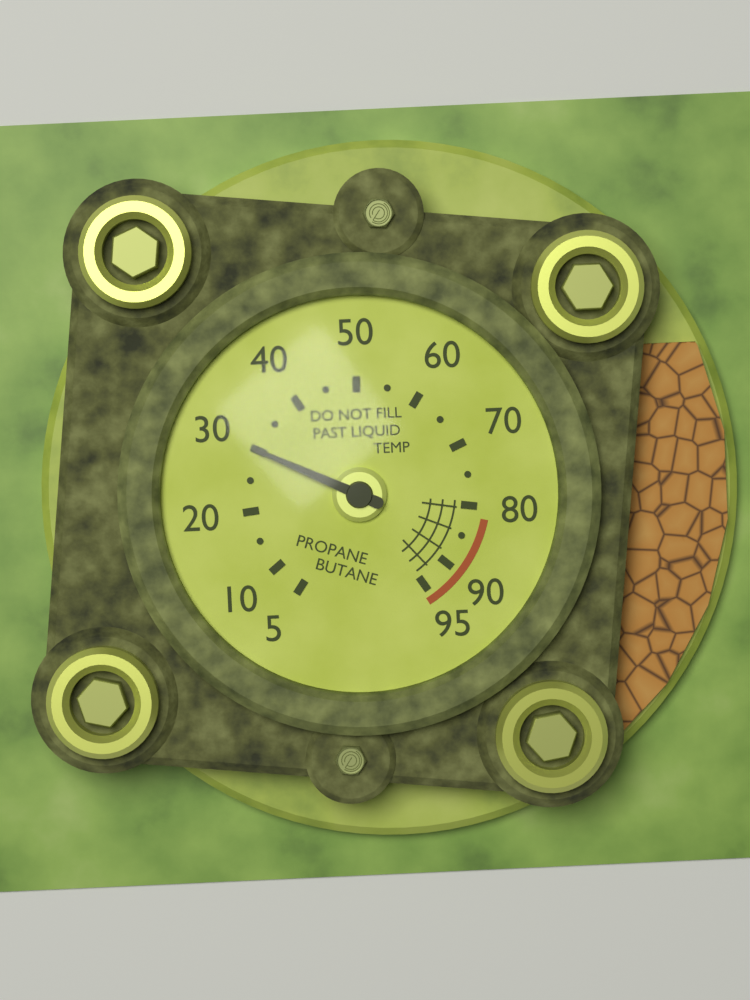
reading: 30 (no unit)
